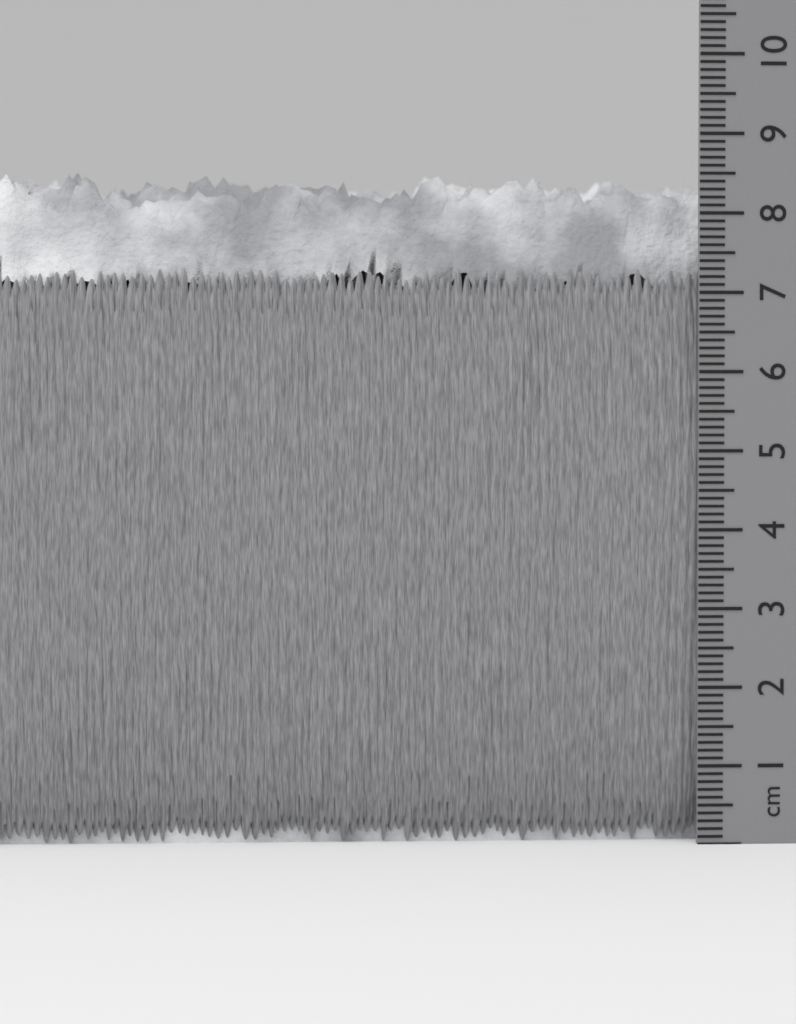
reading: 8.6 cm
